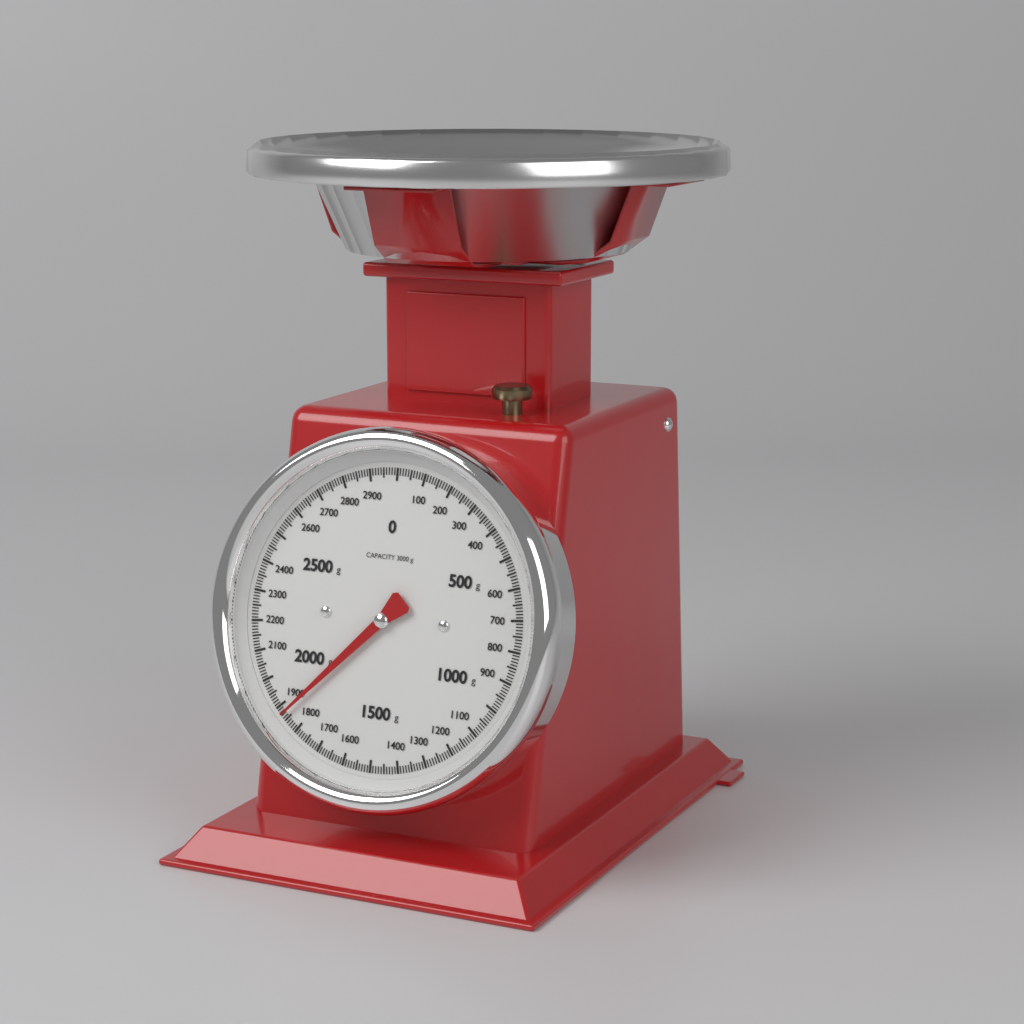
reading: 1870 g
